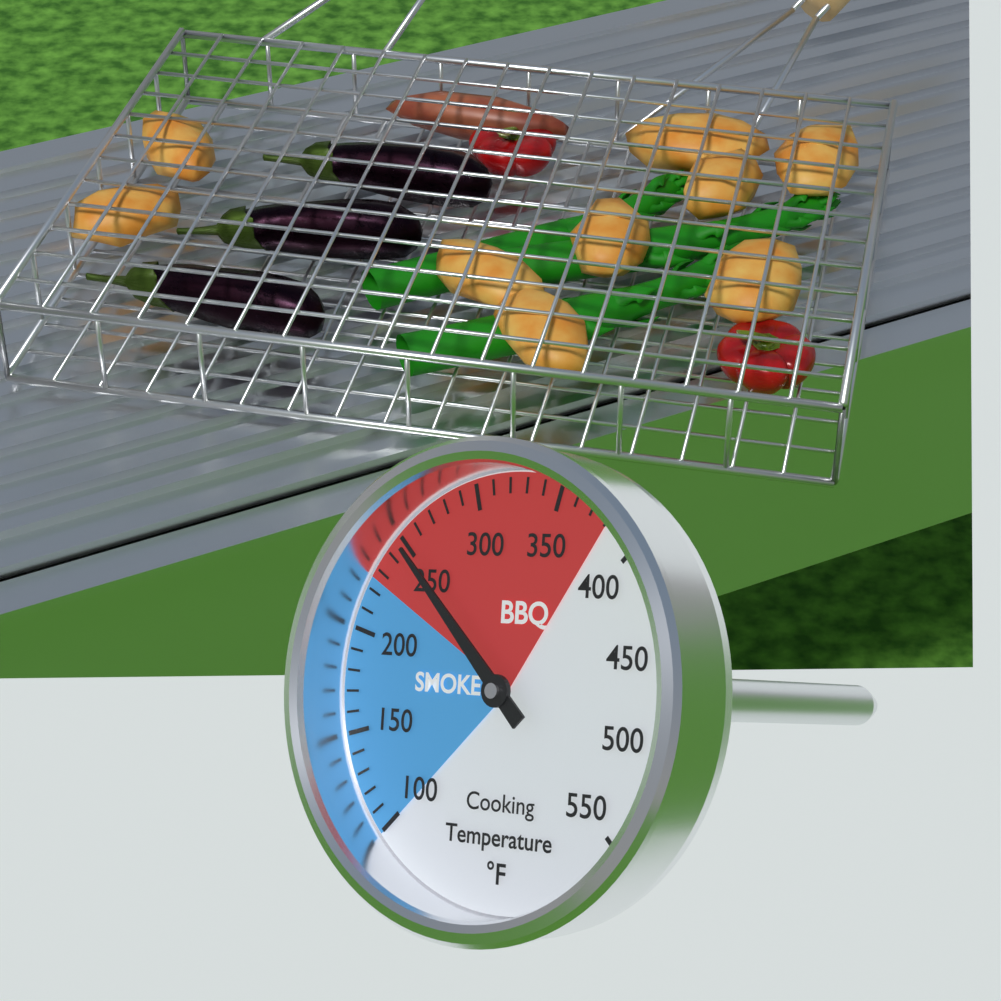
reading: 250 °F
